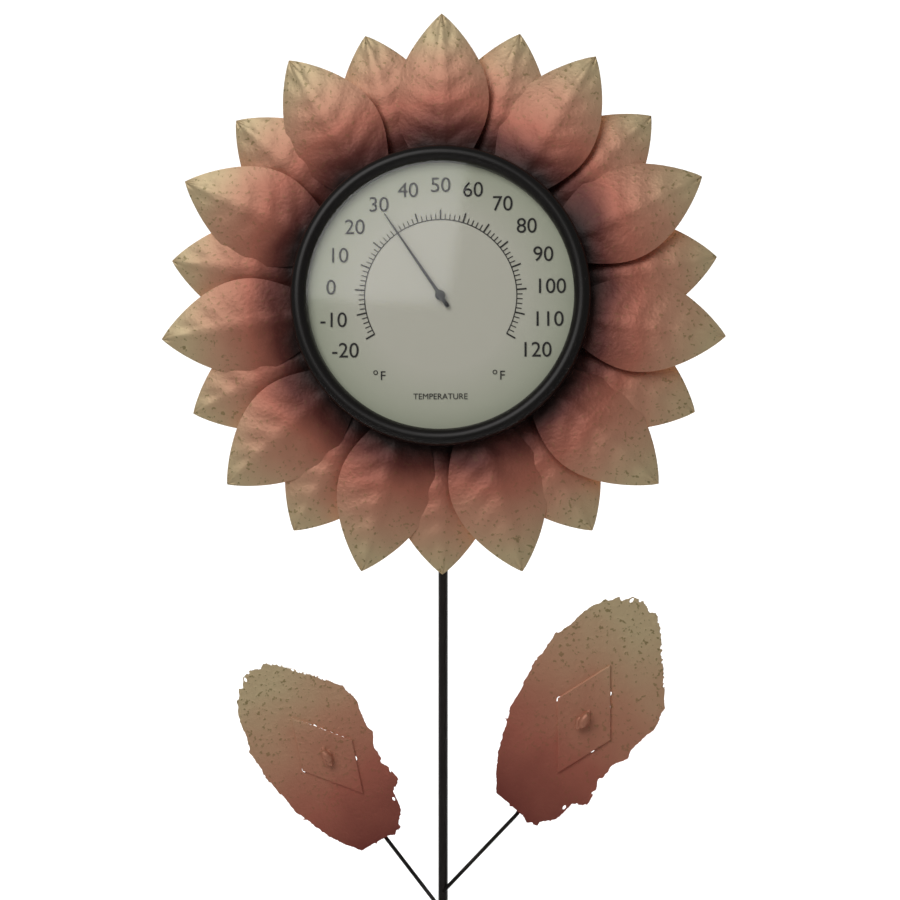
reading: 30 °F
